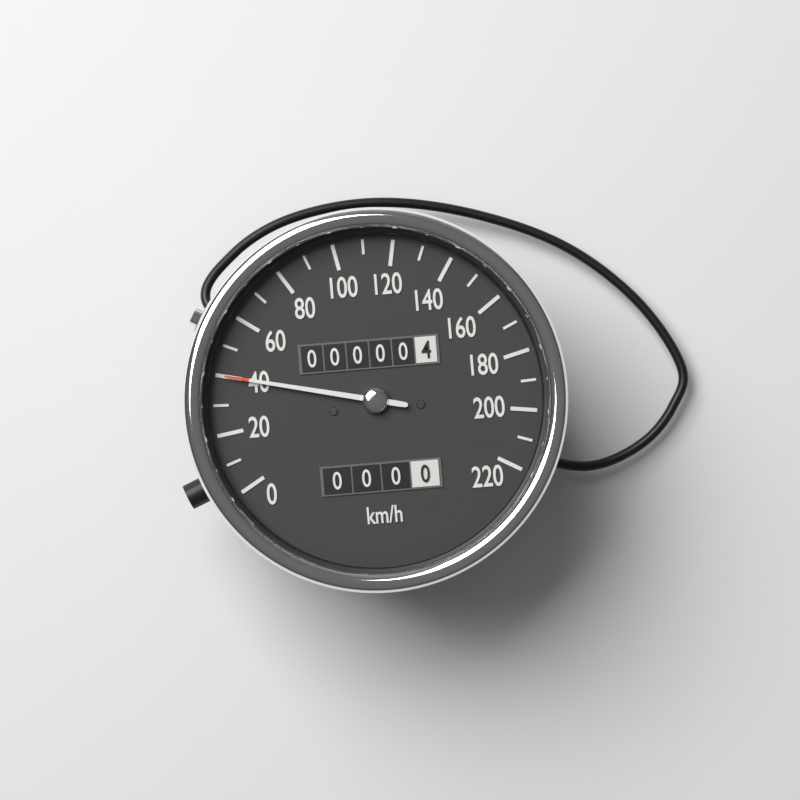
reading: 40 km/h
